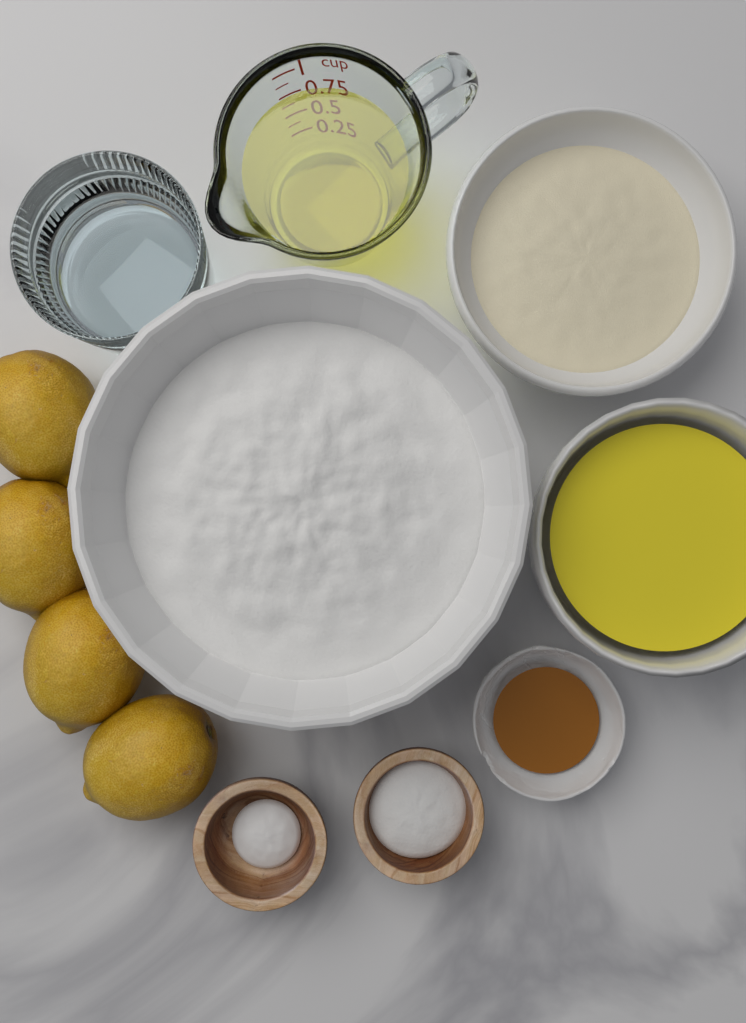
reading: 0.750 cup
